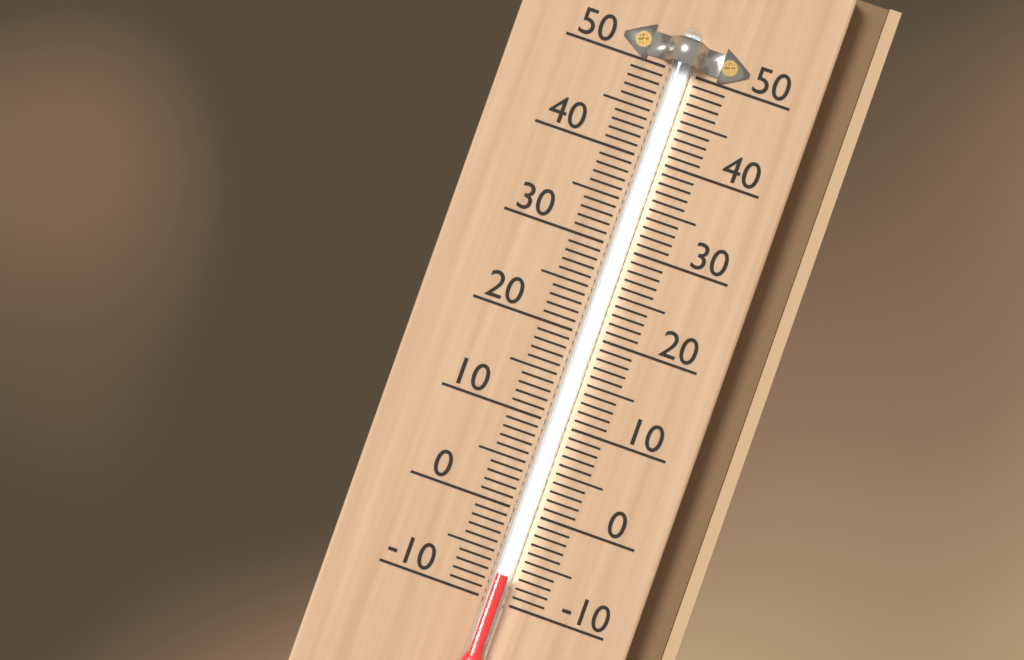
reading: -7 (no unit)
